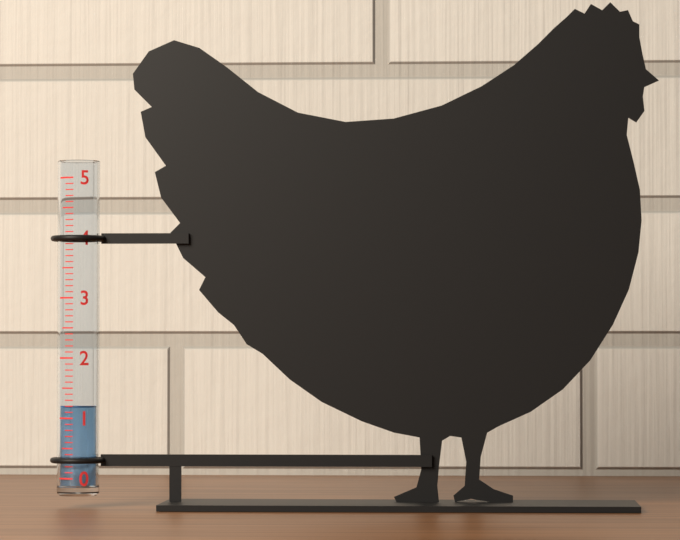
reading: 1.2 (no unit)
